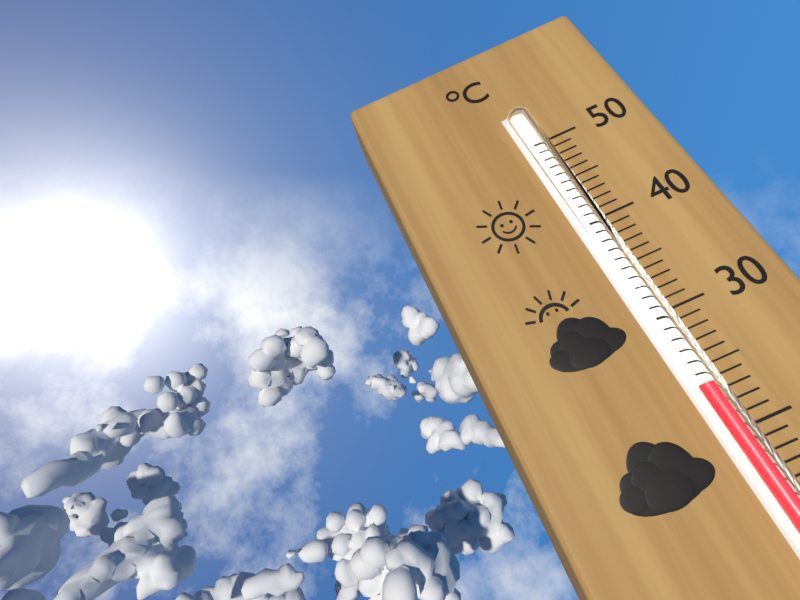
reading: 24 °C
